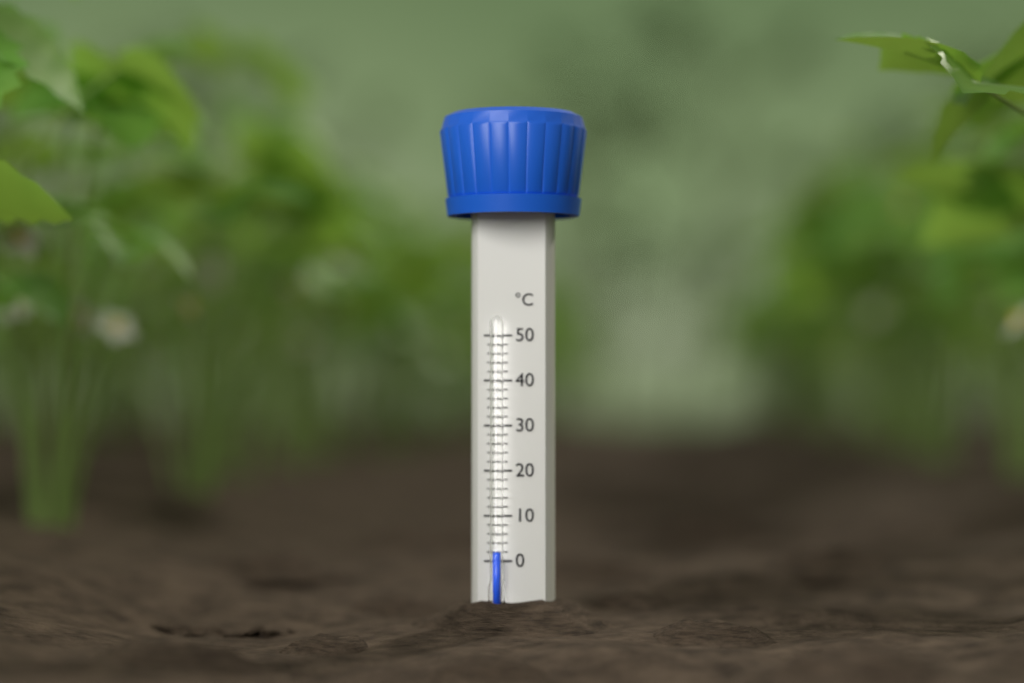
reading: 2 °C
